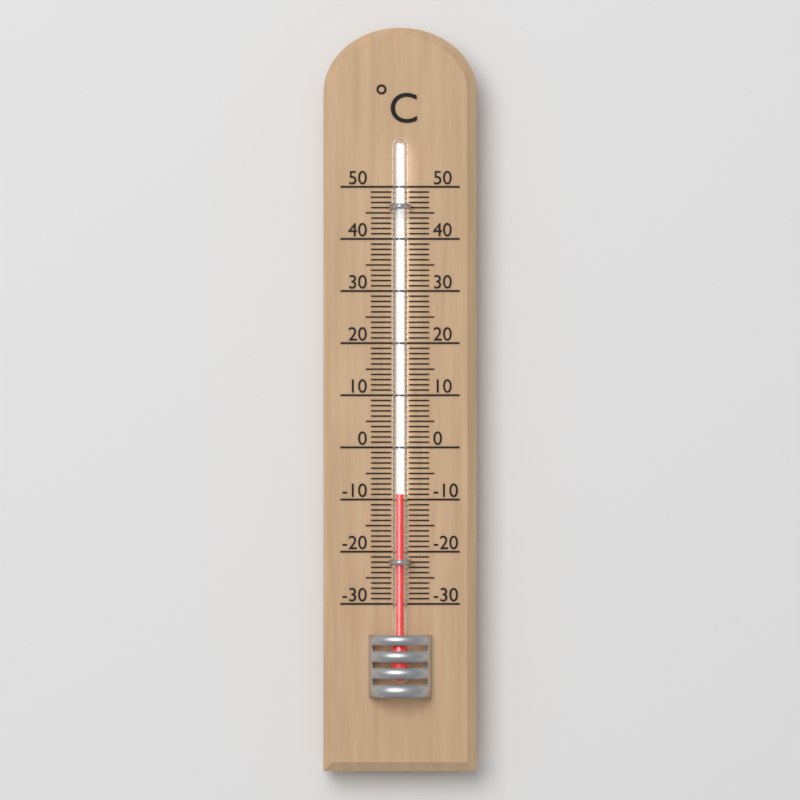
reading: -9 °C
